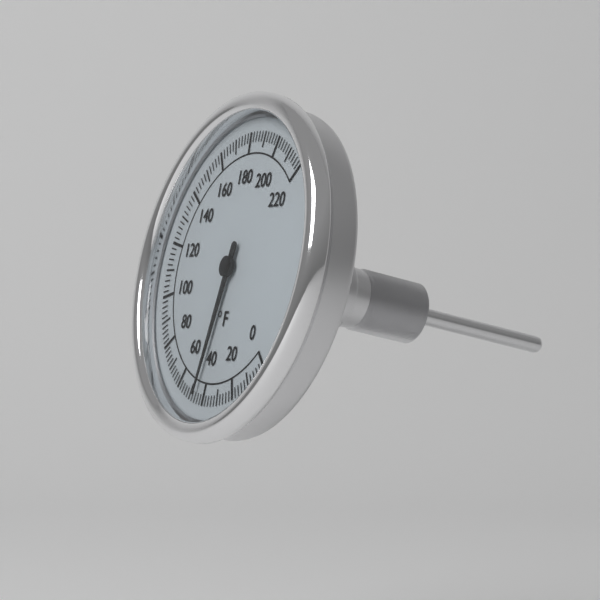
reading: 46 °F
